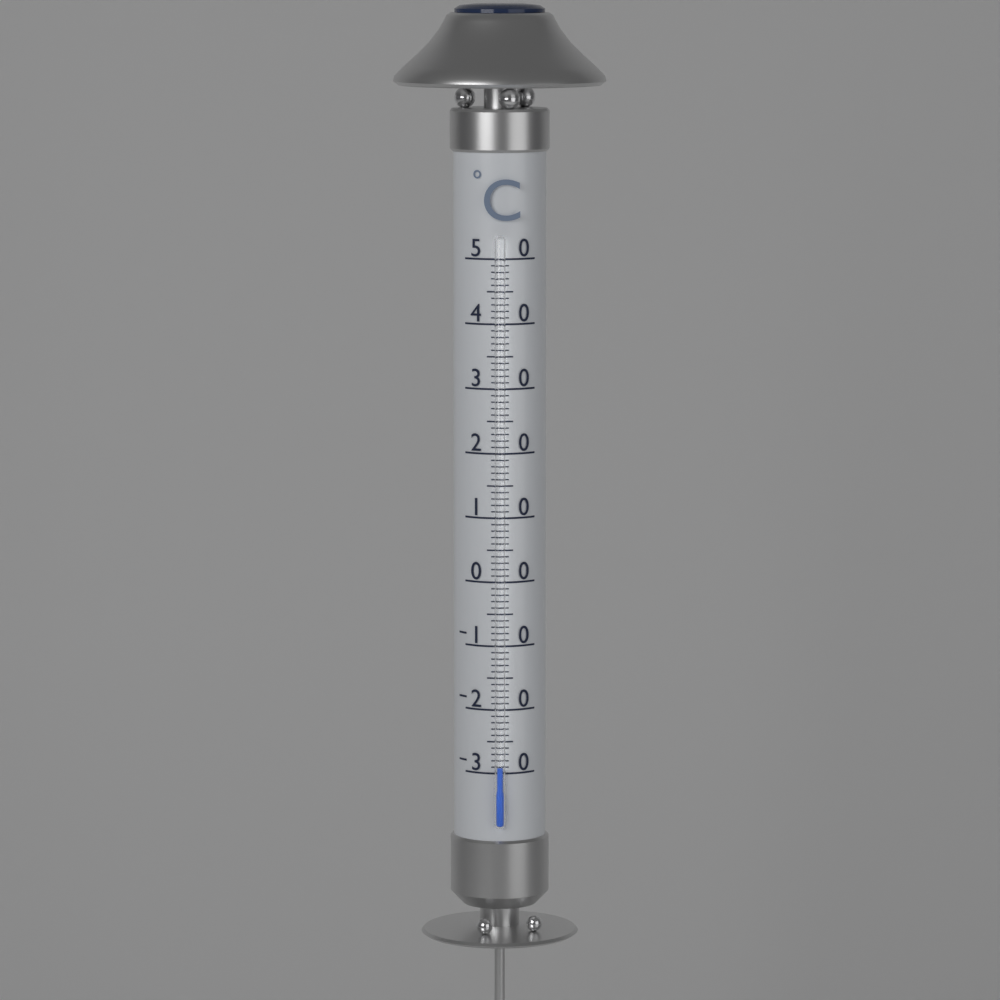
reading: -29 °C
